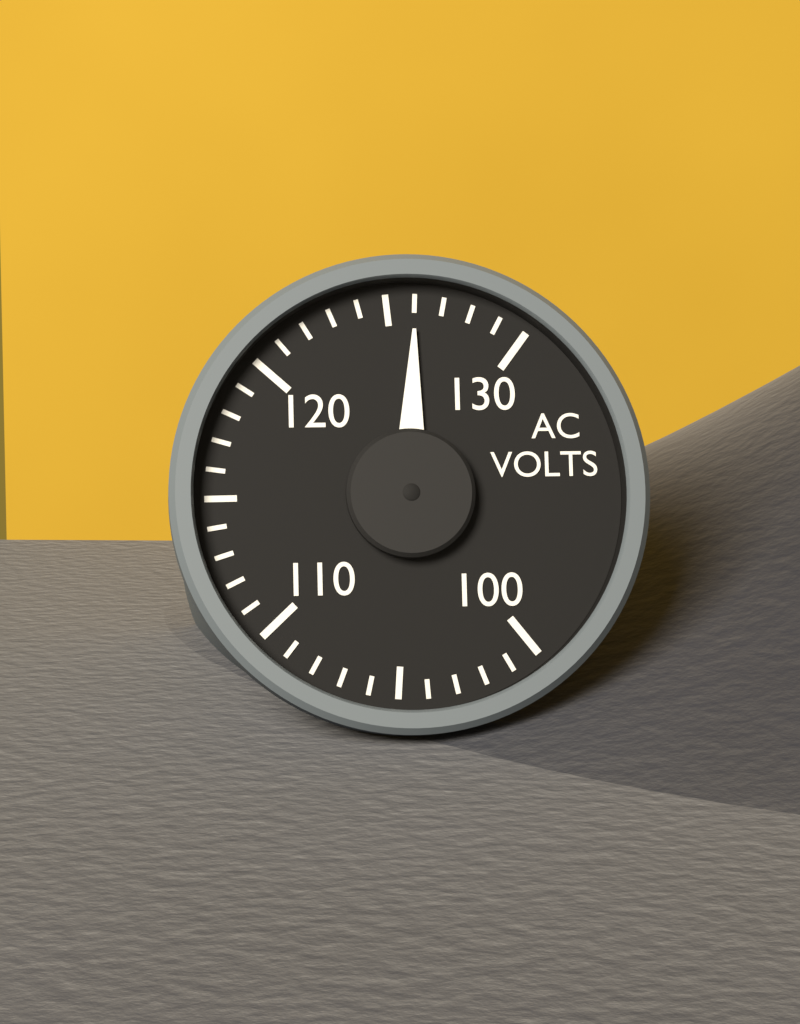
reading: 126 V
